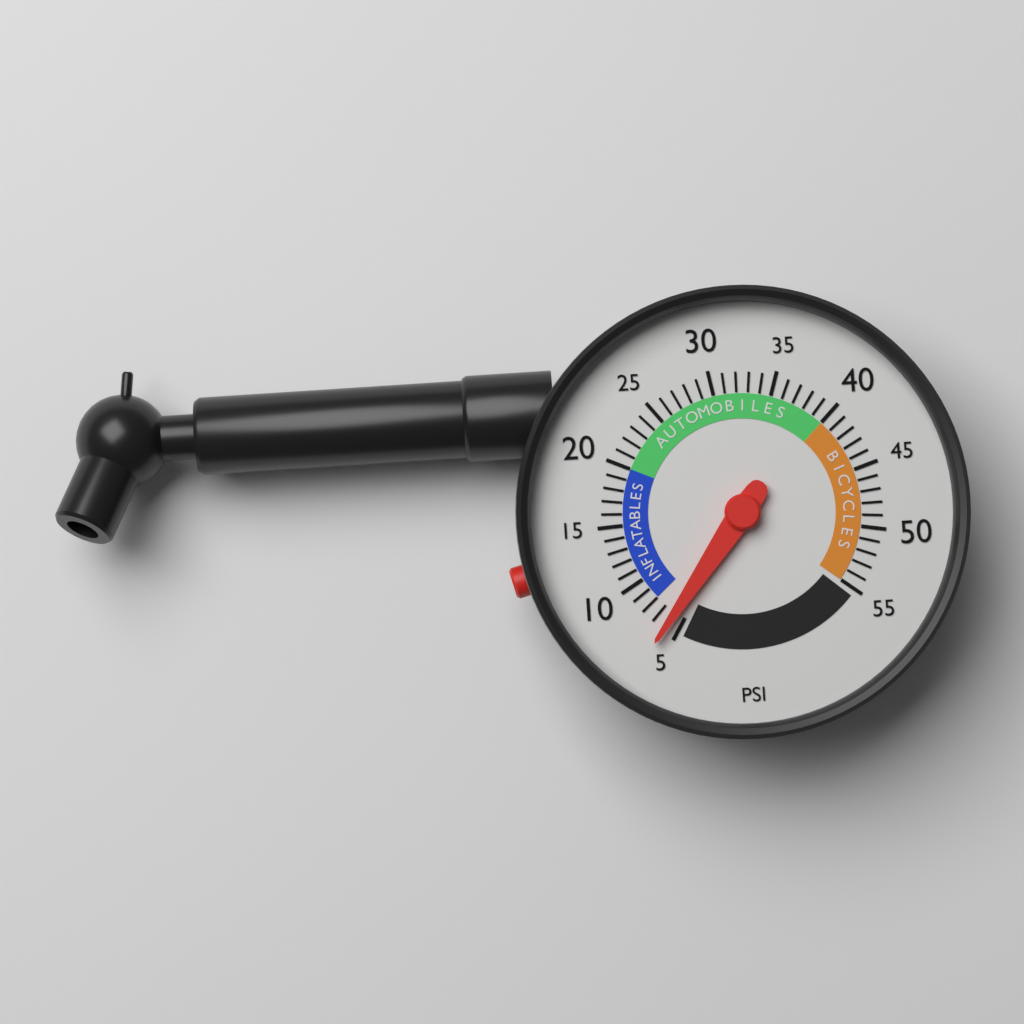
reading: 6 psi
